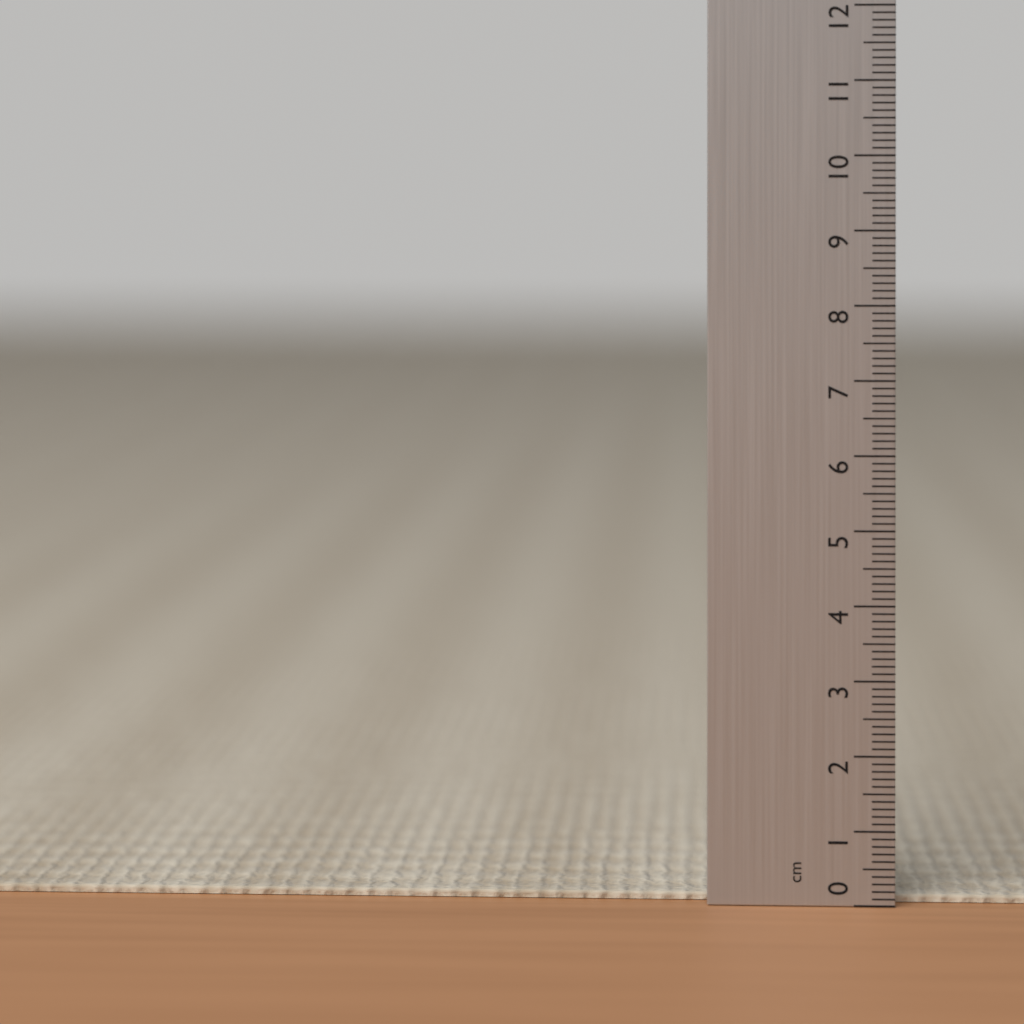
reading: 0.1 cm
